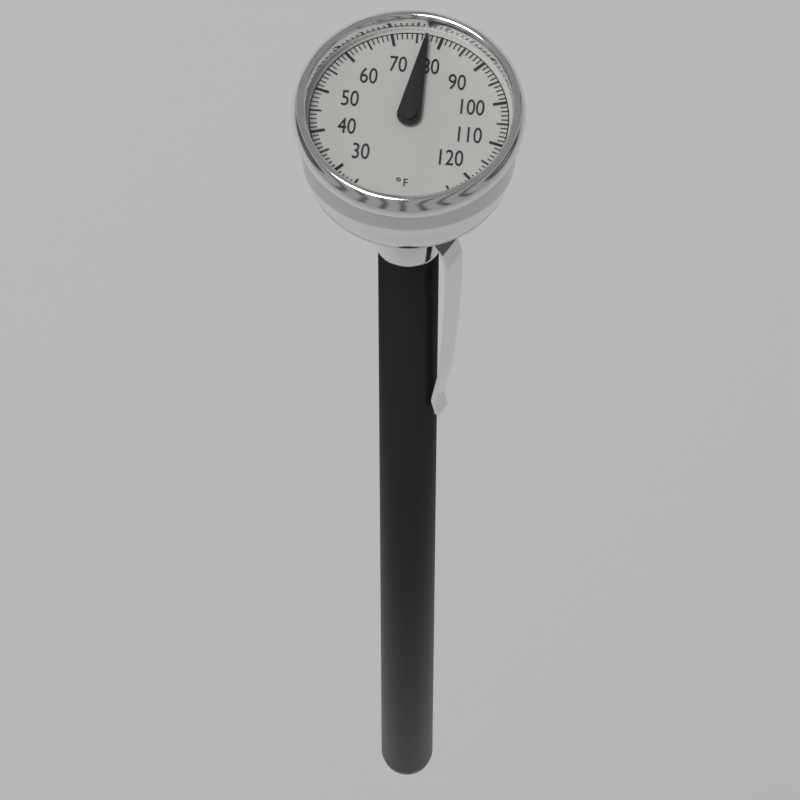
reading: 77 °F
